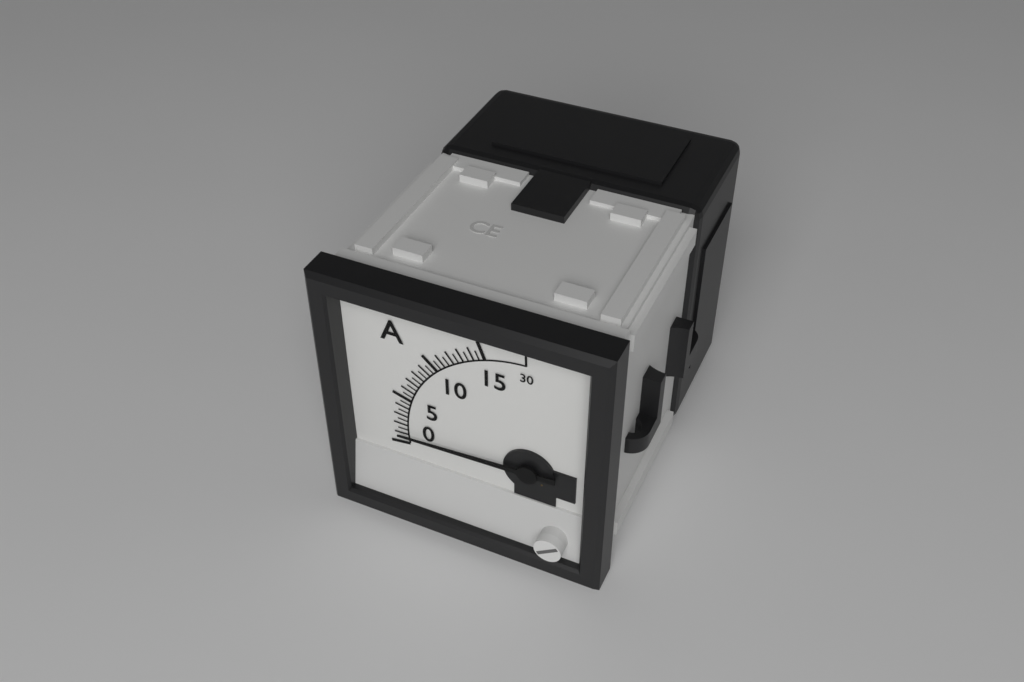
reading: 1.0 A
